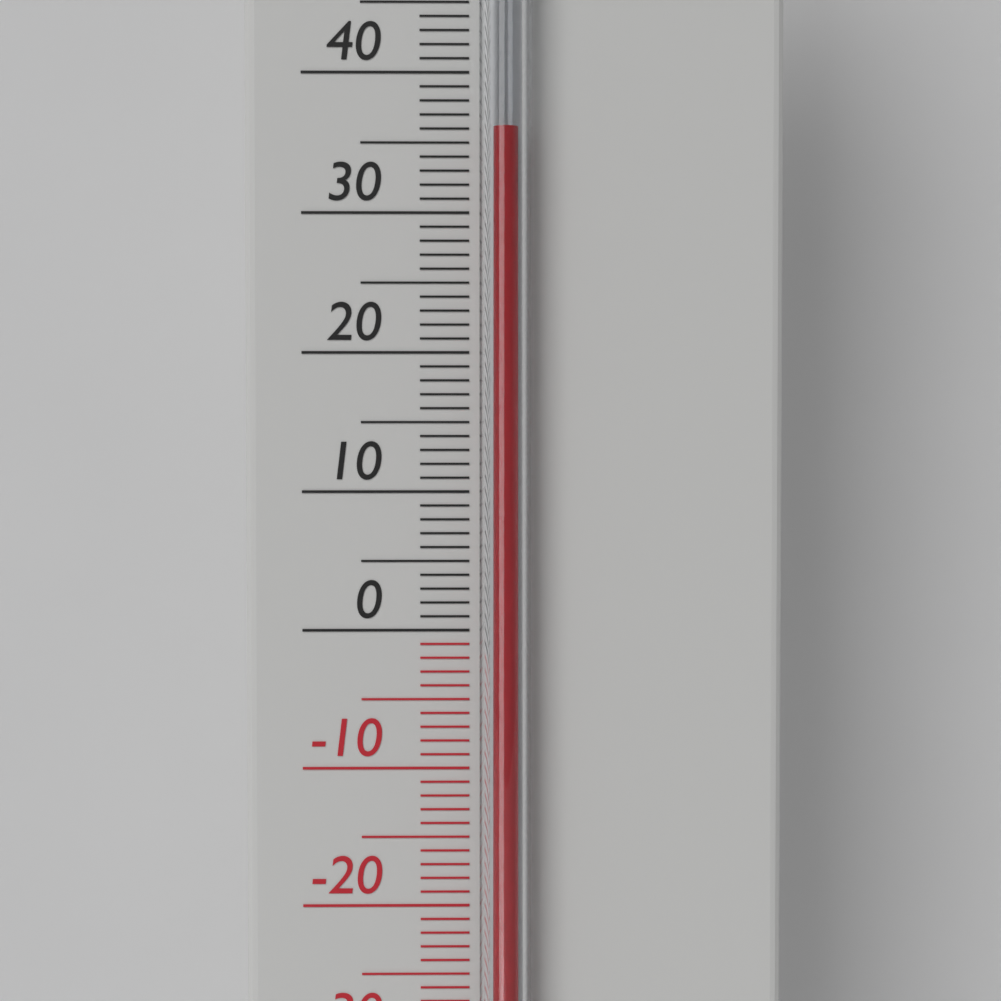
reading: 36 °C
